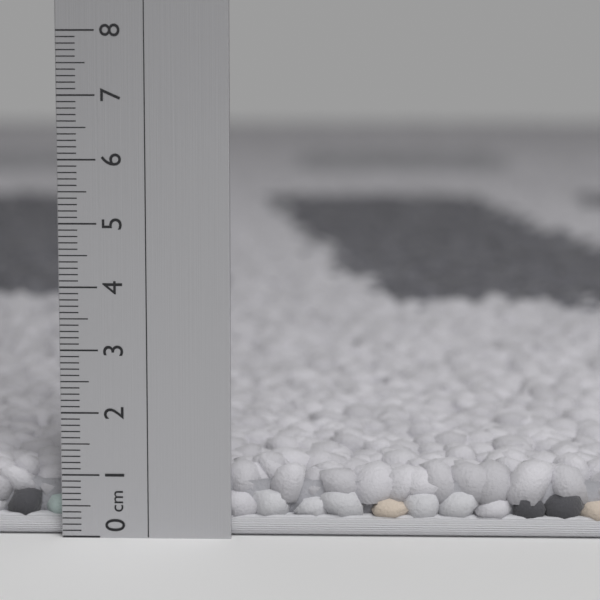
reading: 1.2 cm
